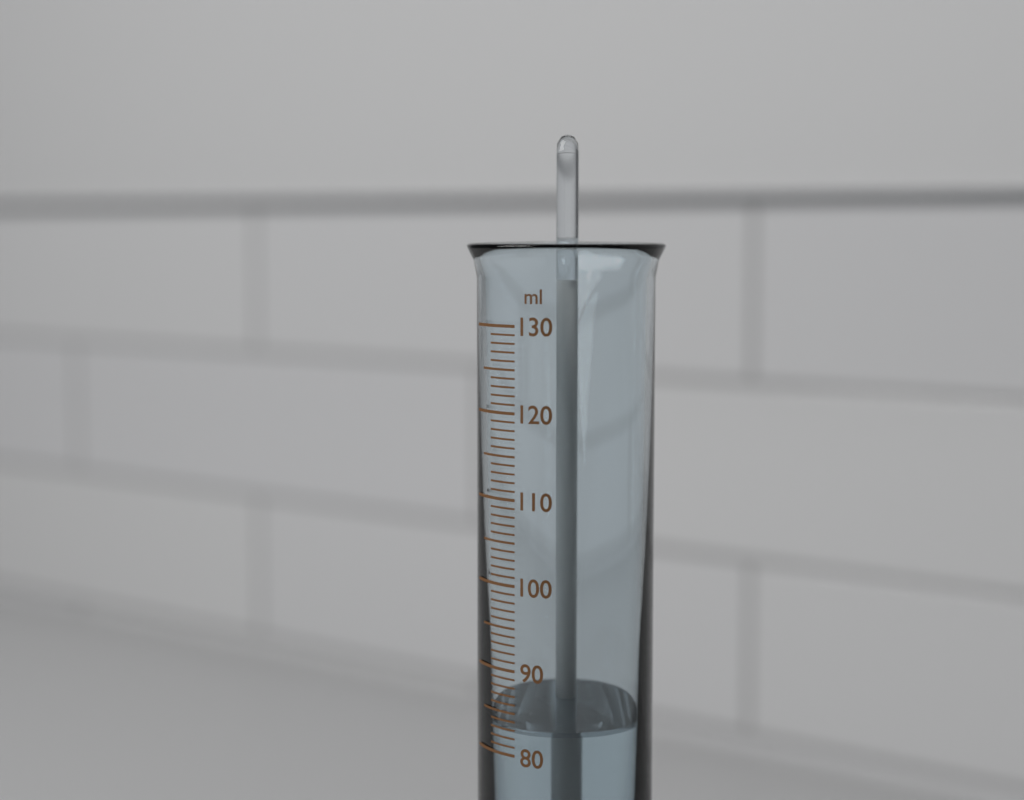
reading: 83 ml
